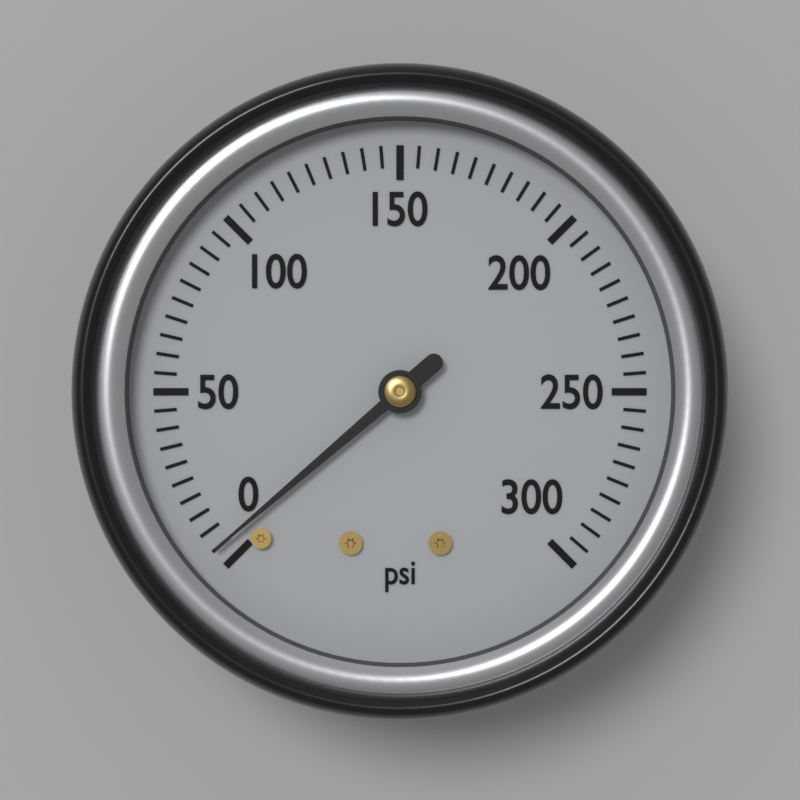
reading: 5 psi
